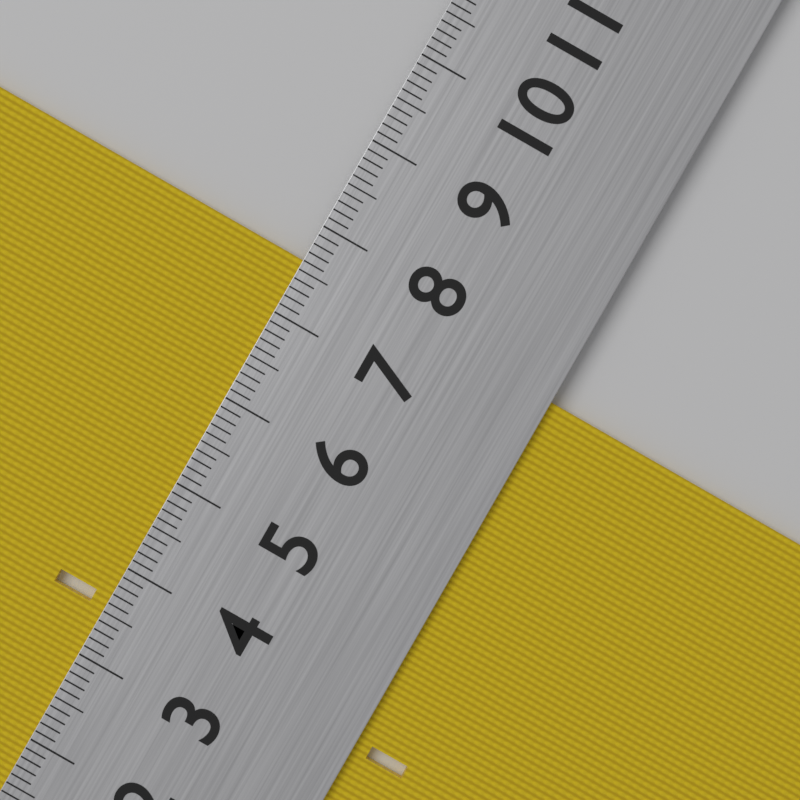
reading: 7.6 cm
